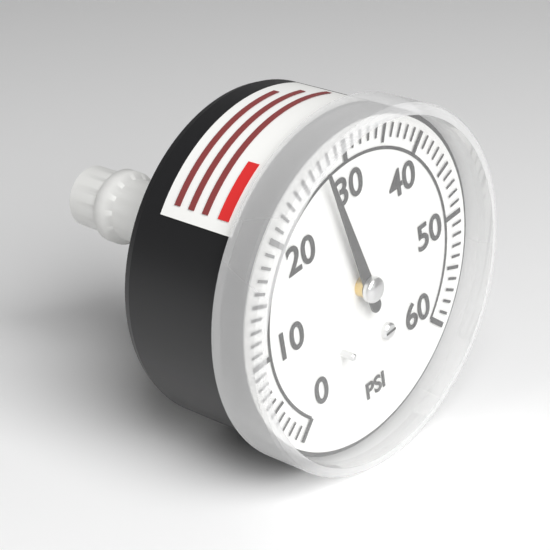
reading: 27 psi
